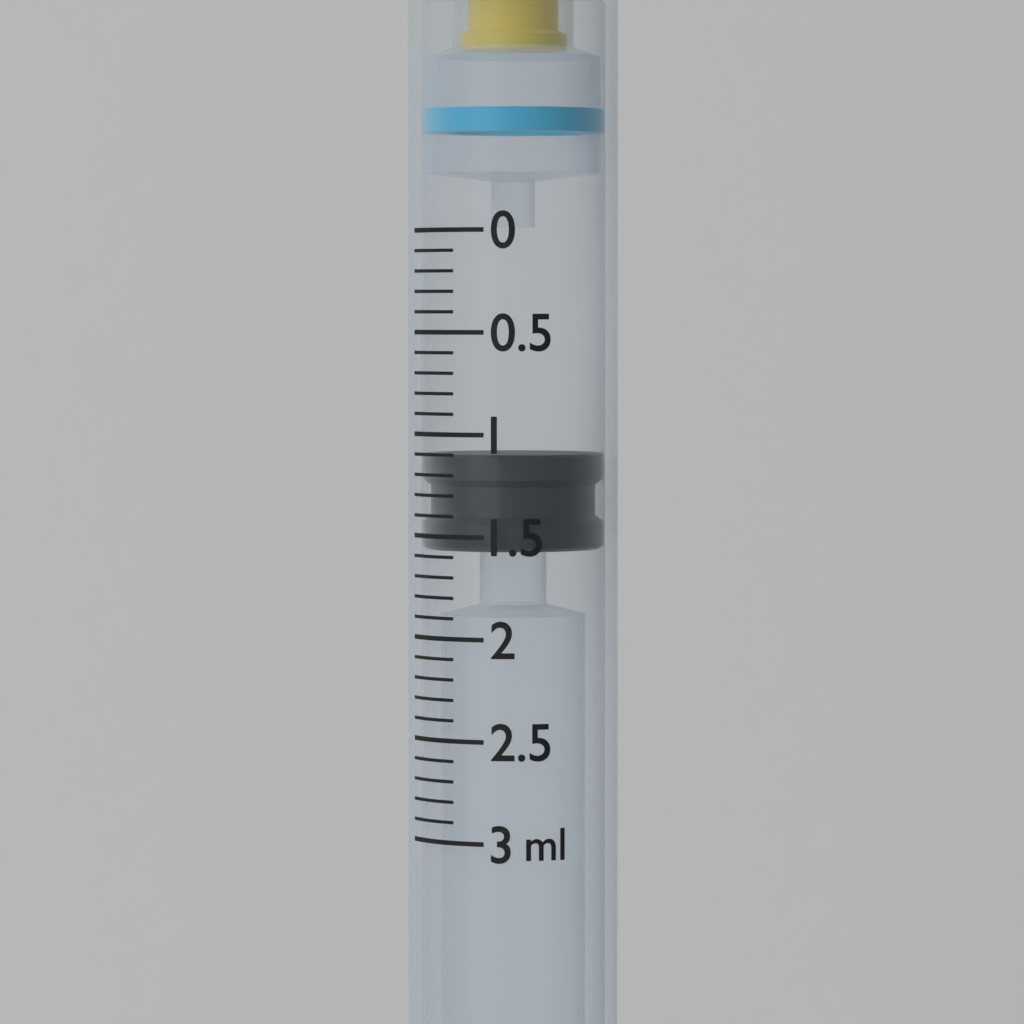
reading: 1.1 ml
